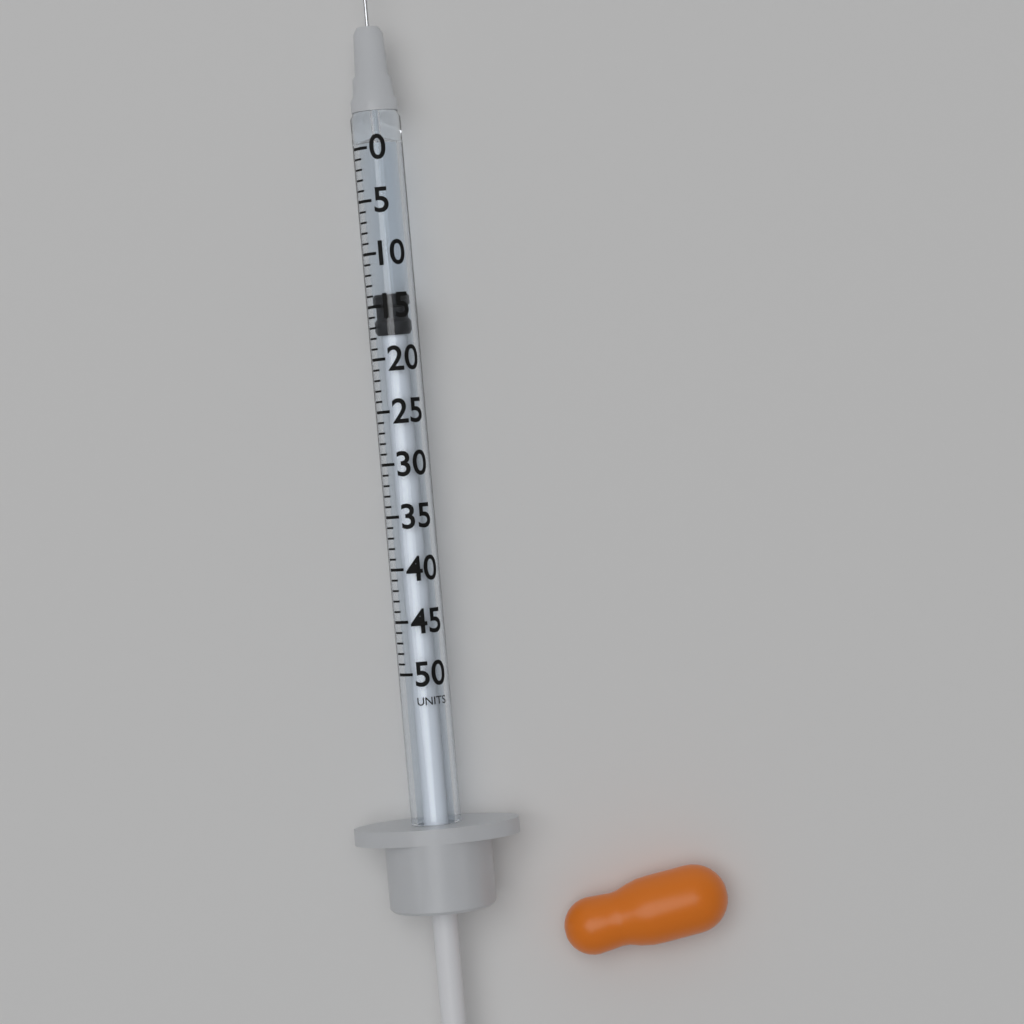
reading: 14 units
